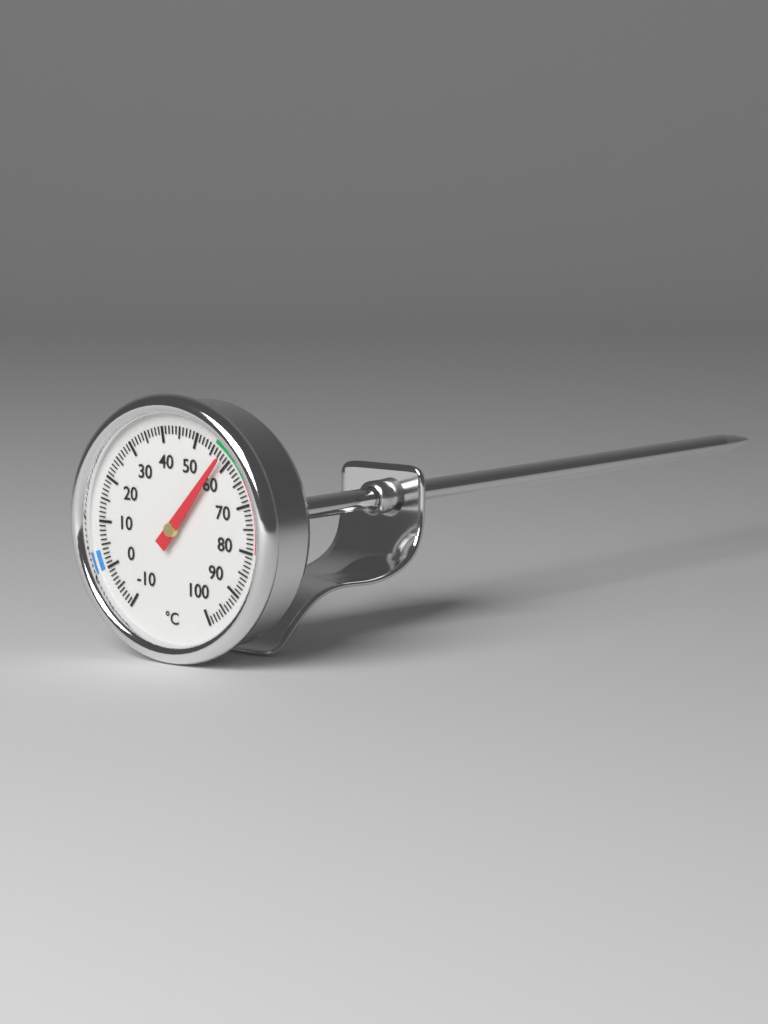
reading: 58 °C
